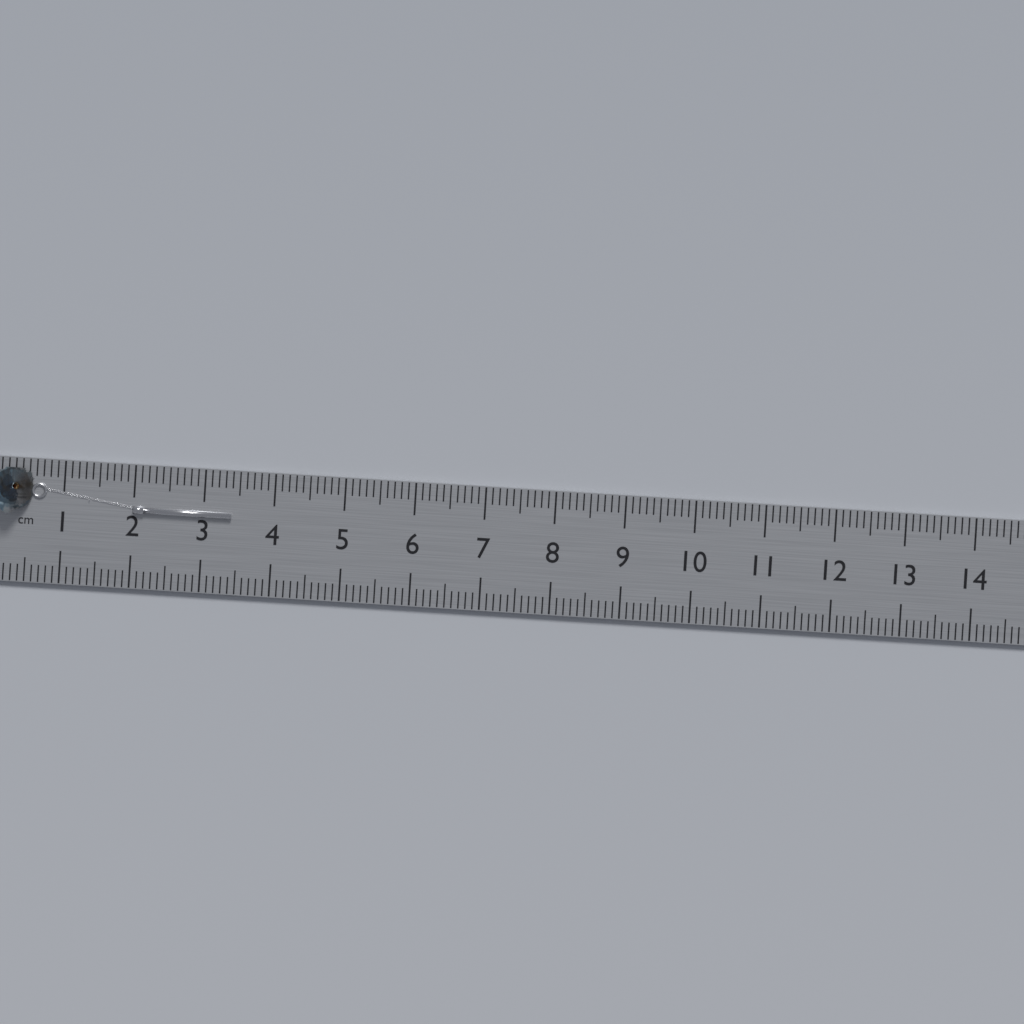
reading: 3.4 cm
